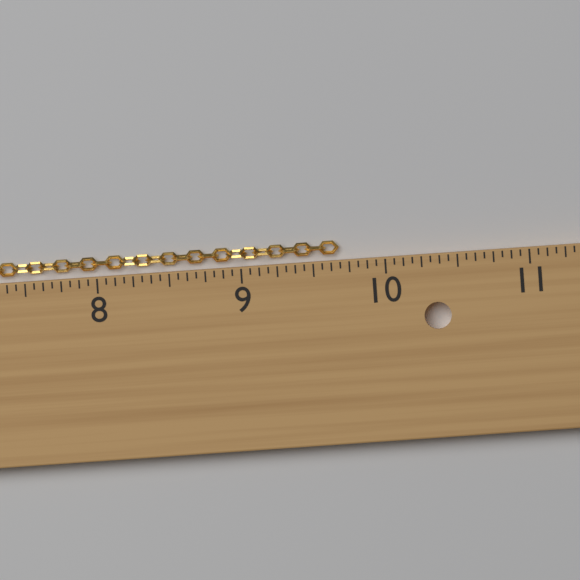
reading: 9.6875 in
